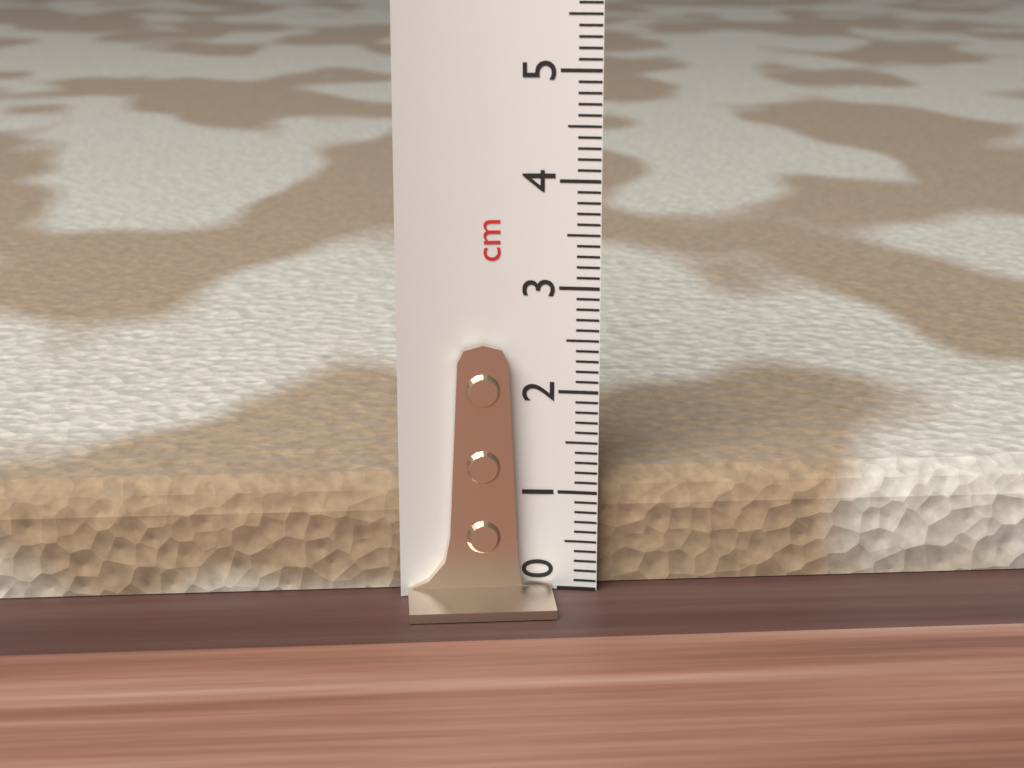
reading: 1.1 cm
